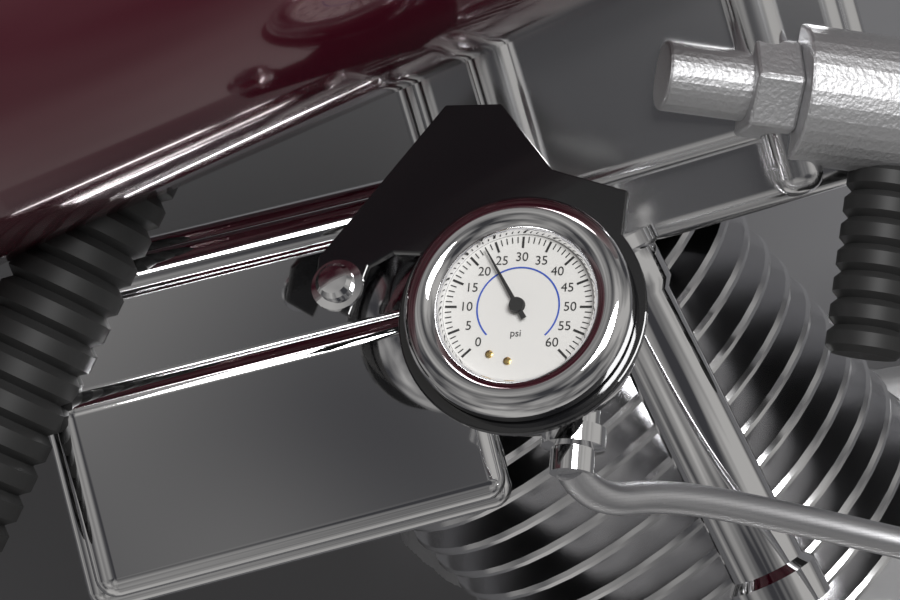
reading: 23 psi
